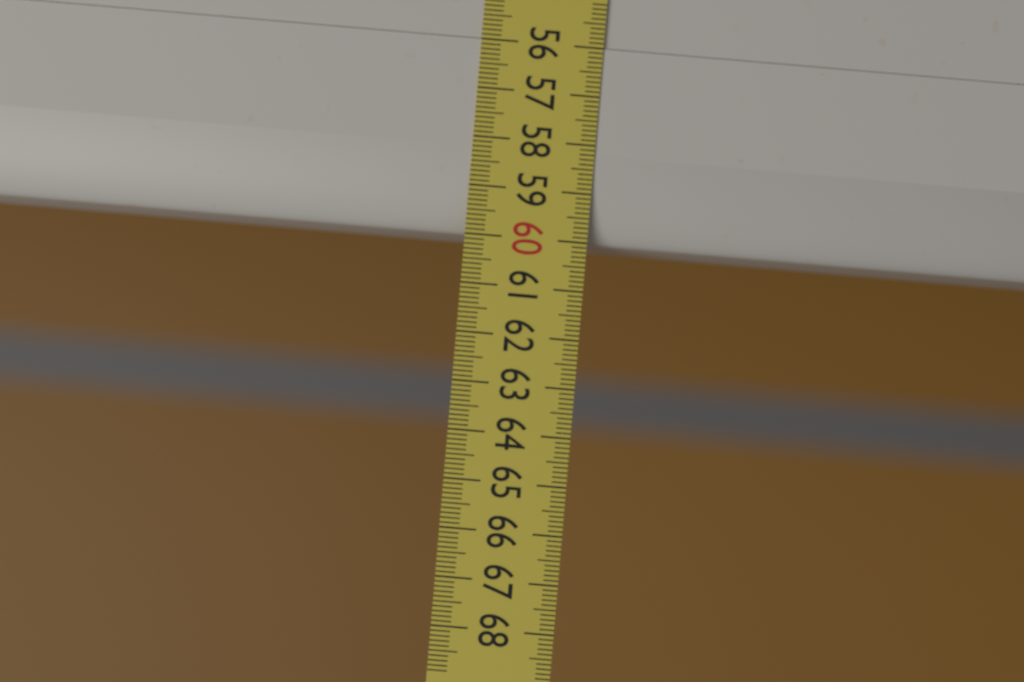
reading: 60.0 (no unit)
